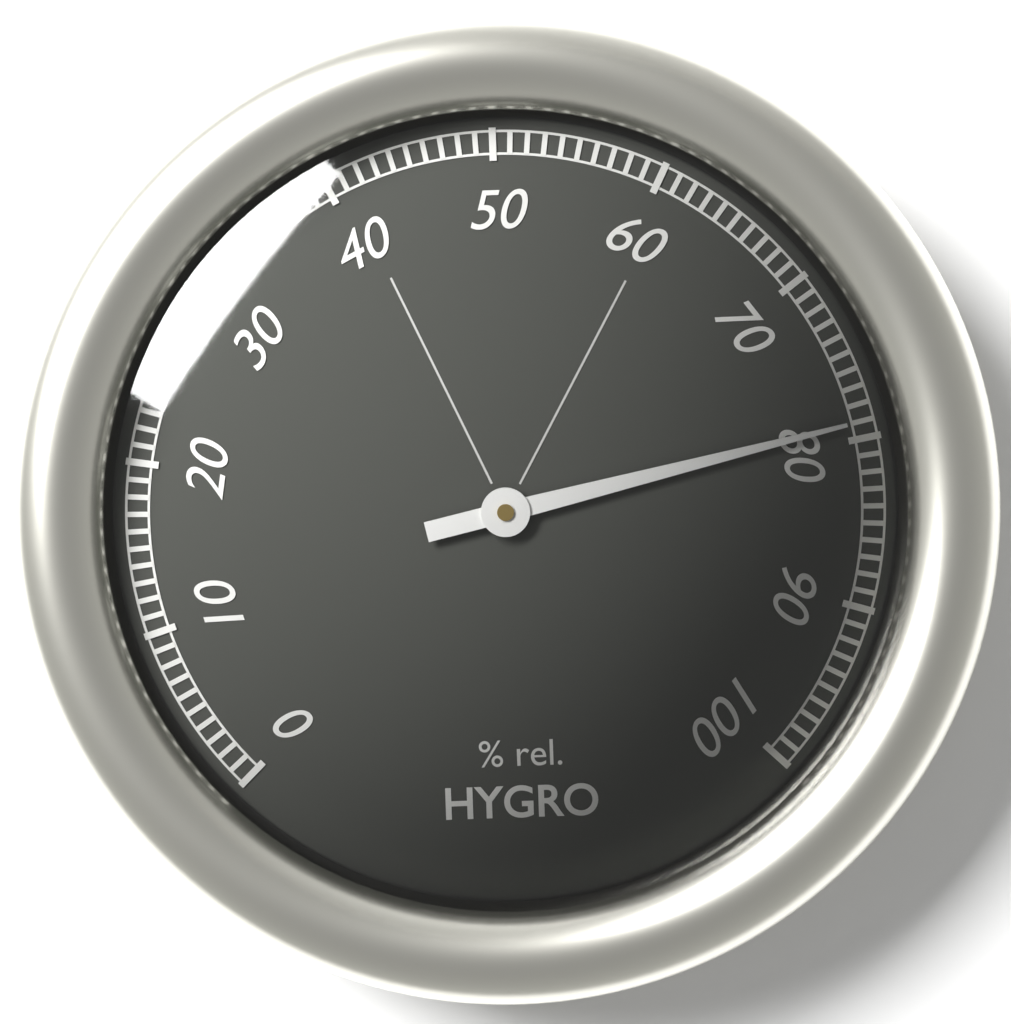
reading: 79 %
